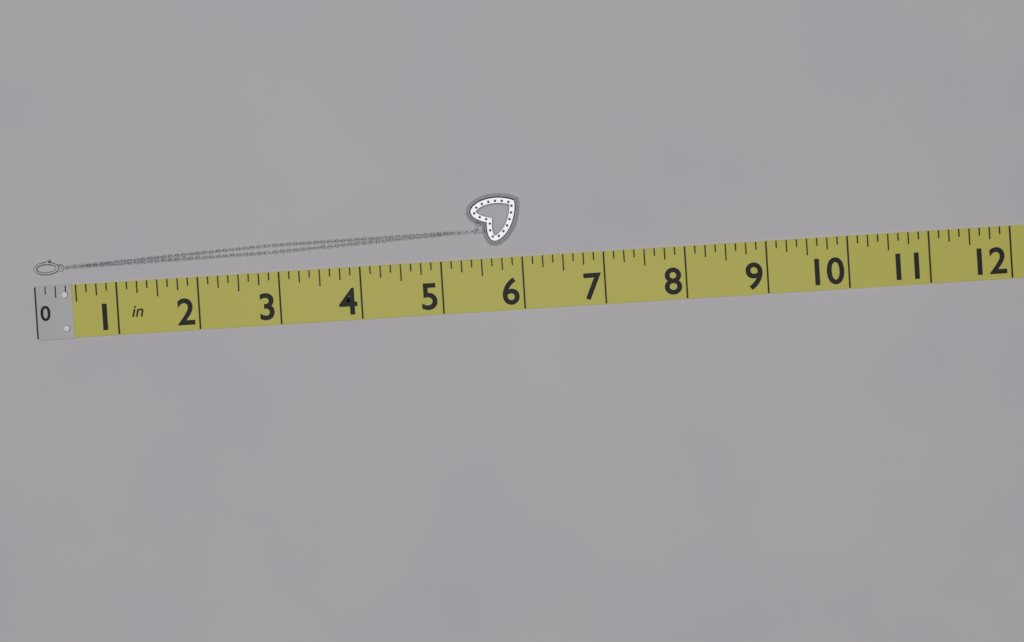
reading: 6.000 in
